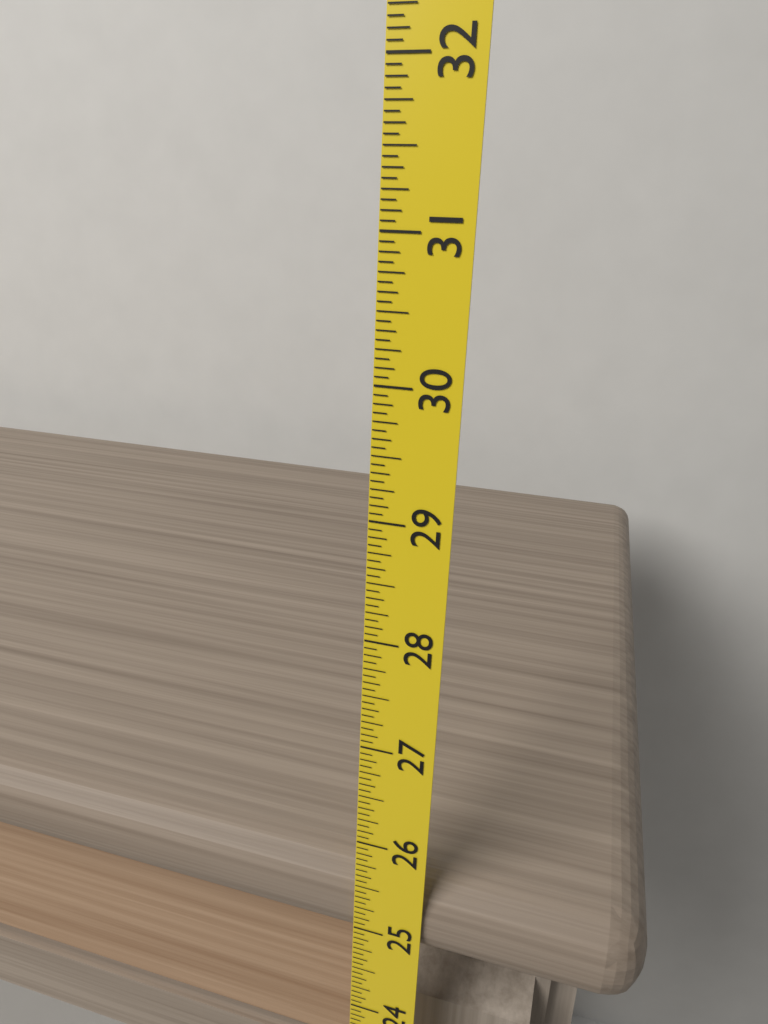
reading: 25.6250 (no unit)
